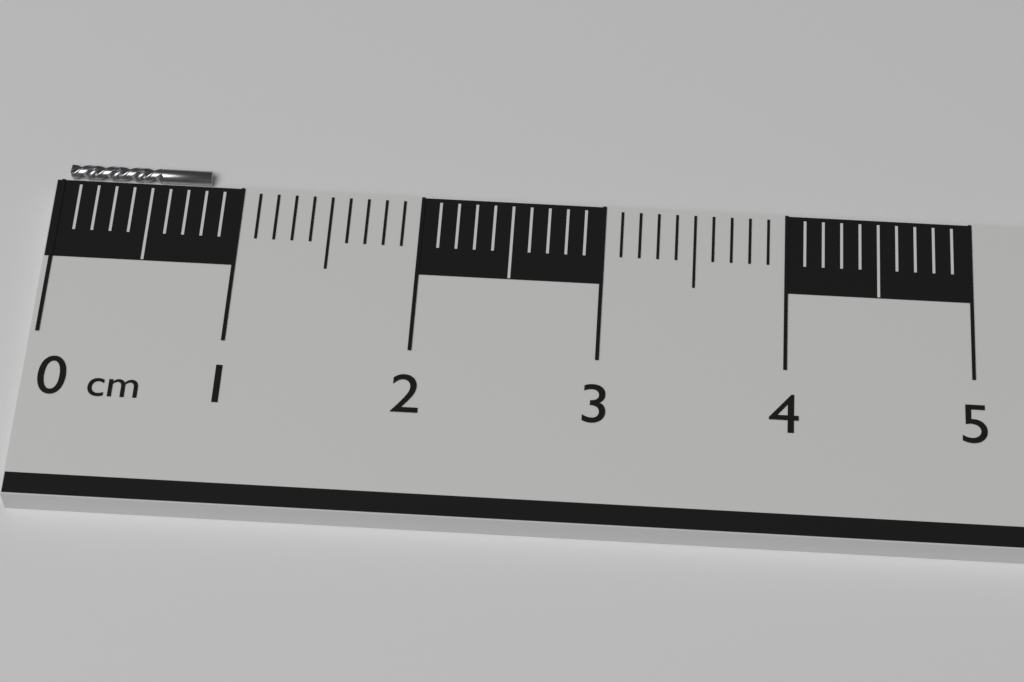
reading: 0.8 cm
